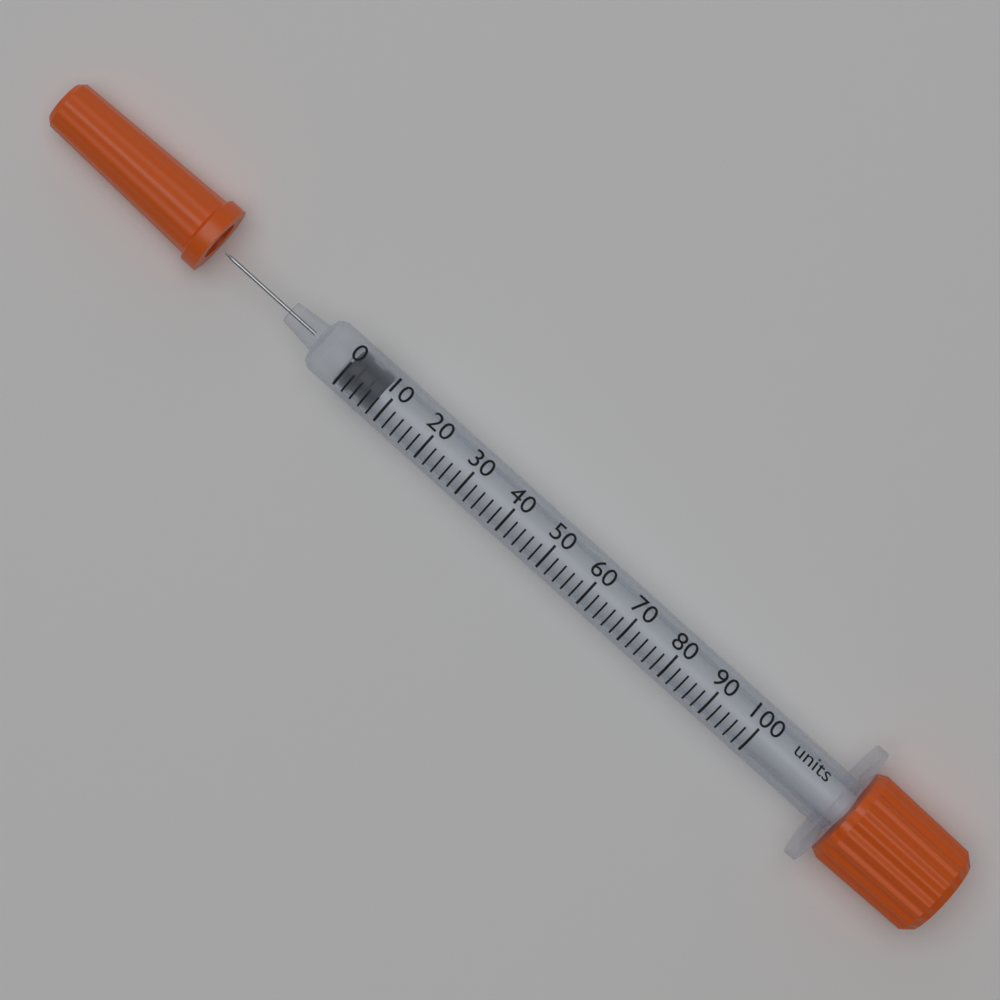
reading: 0 units
